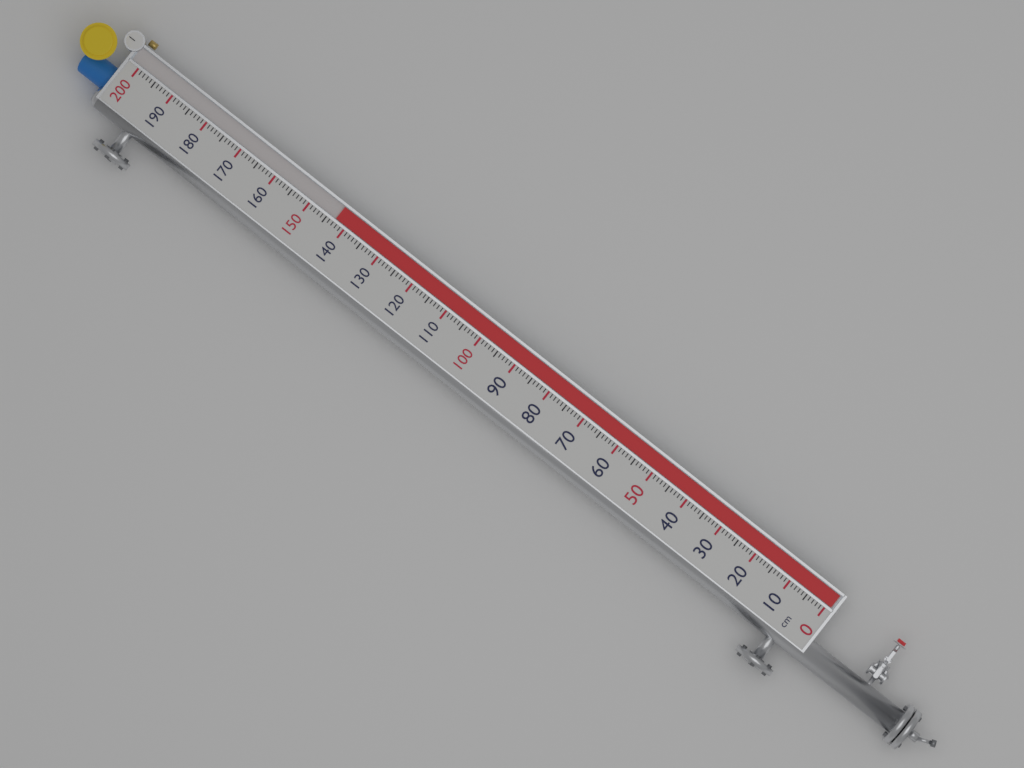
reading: 143 cm
